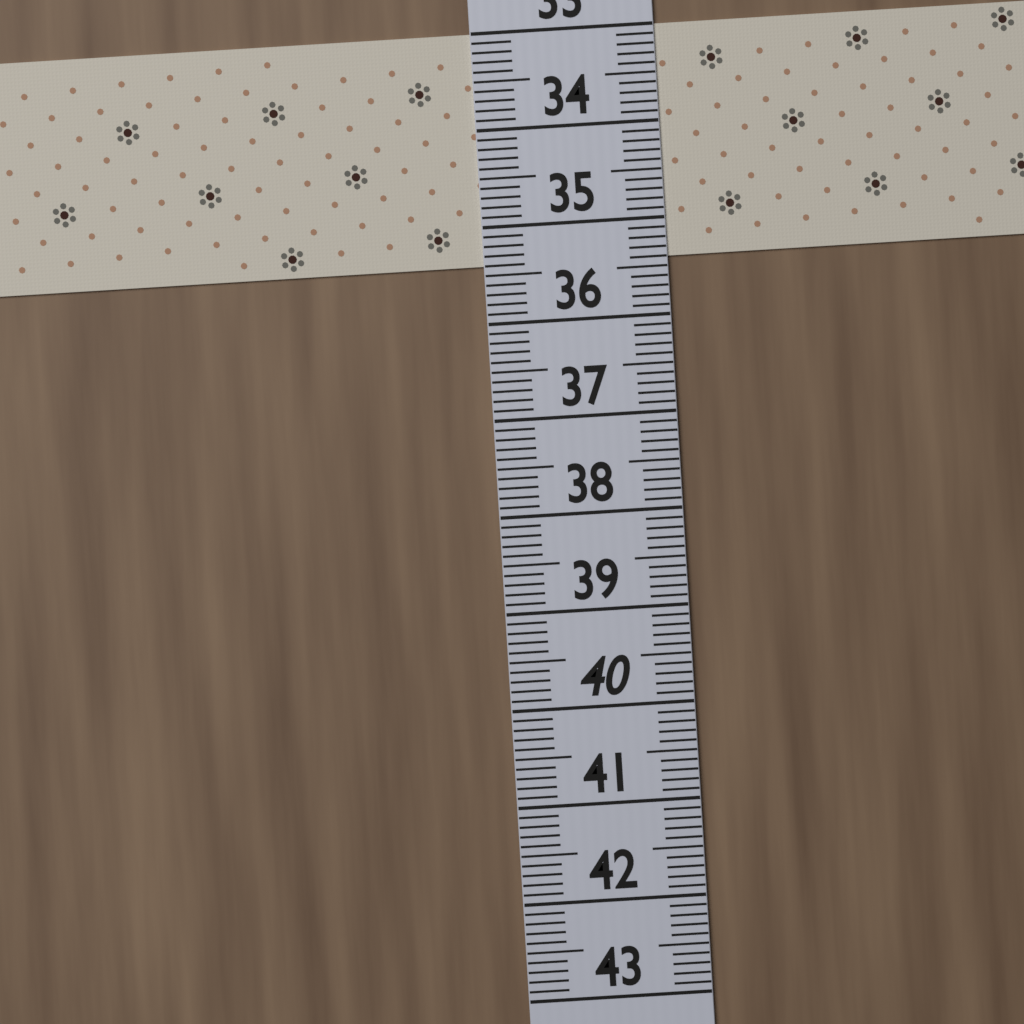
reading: 35.4 (no unit)
